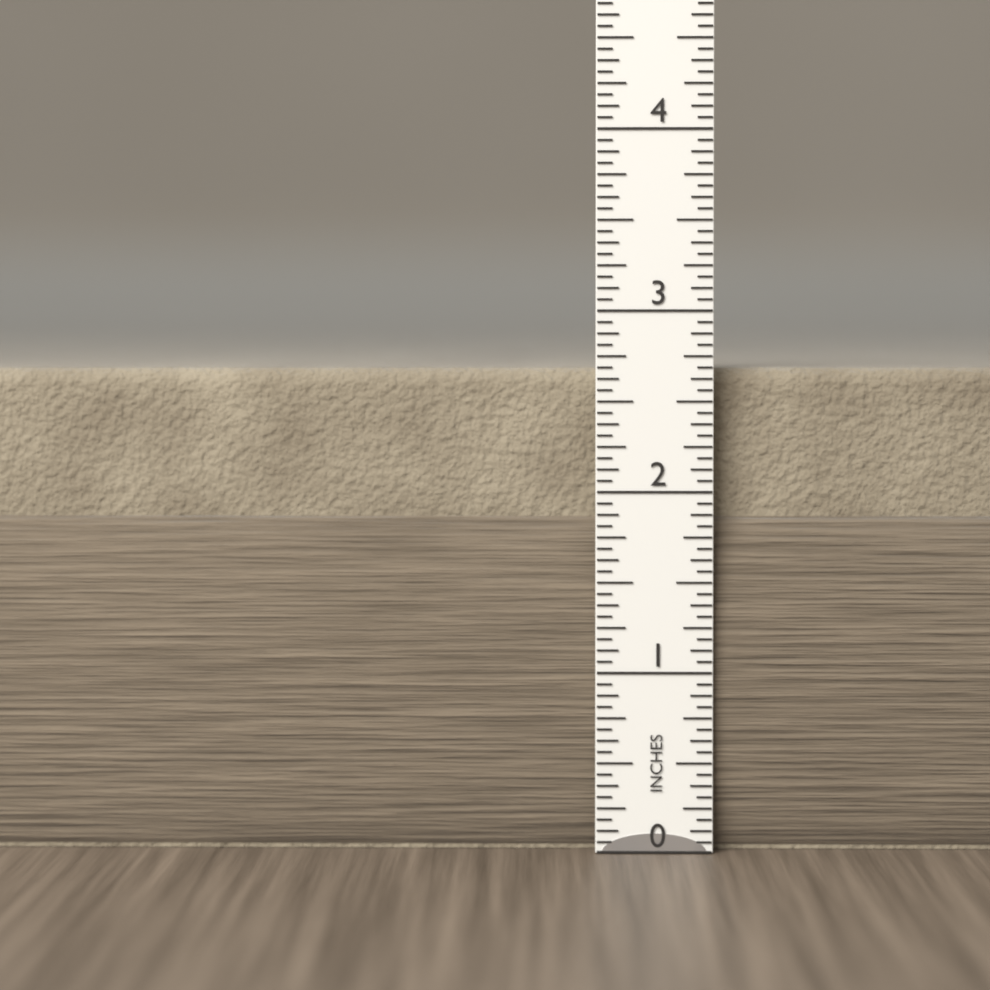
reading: 2.6875 in
